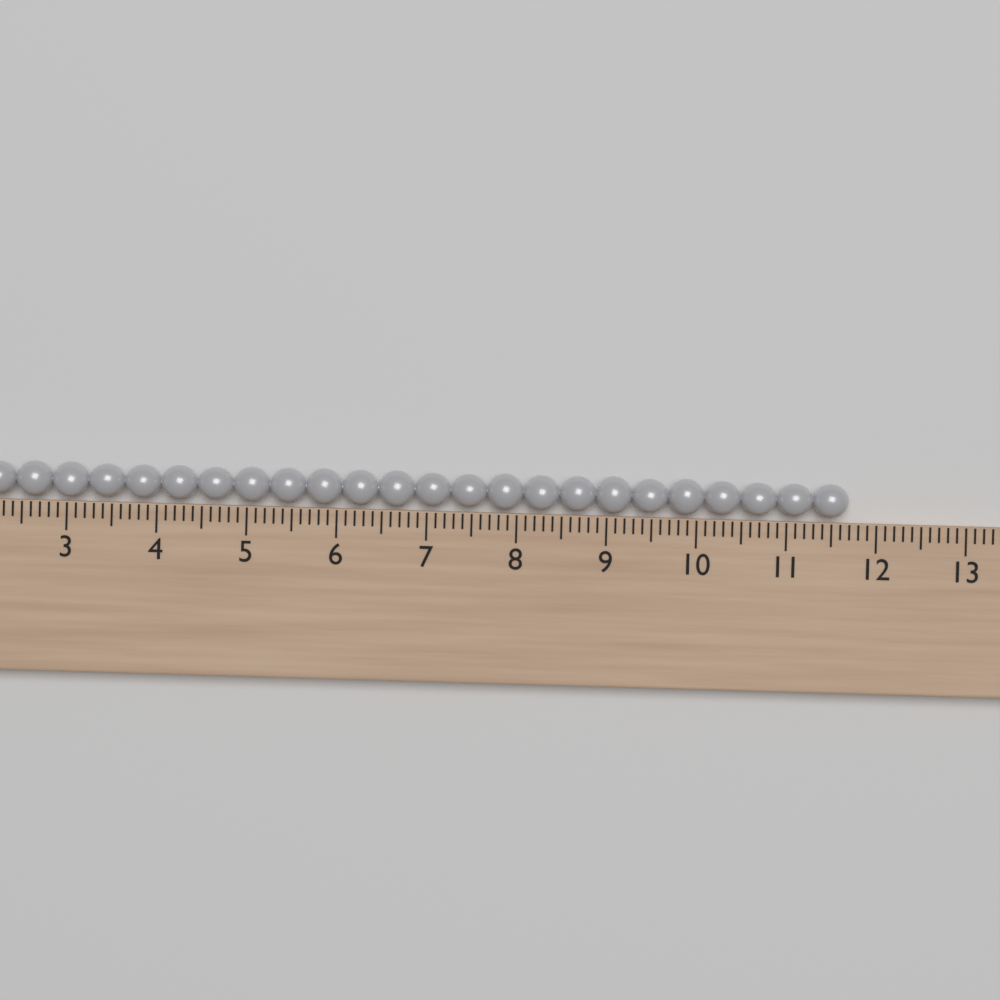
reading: 11.7 (no unit)
